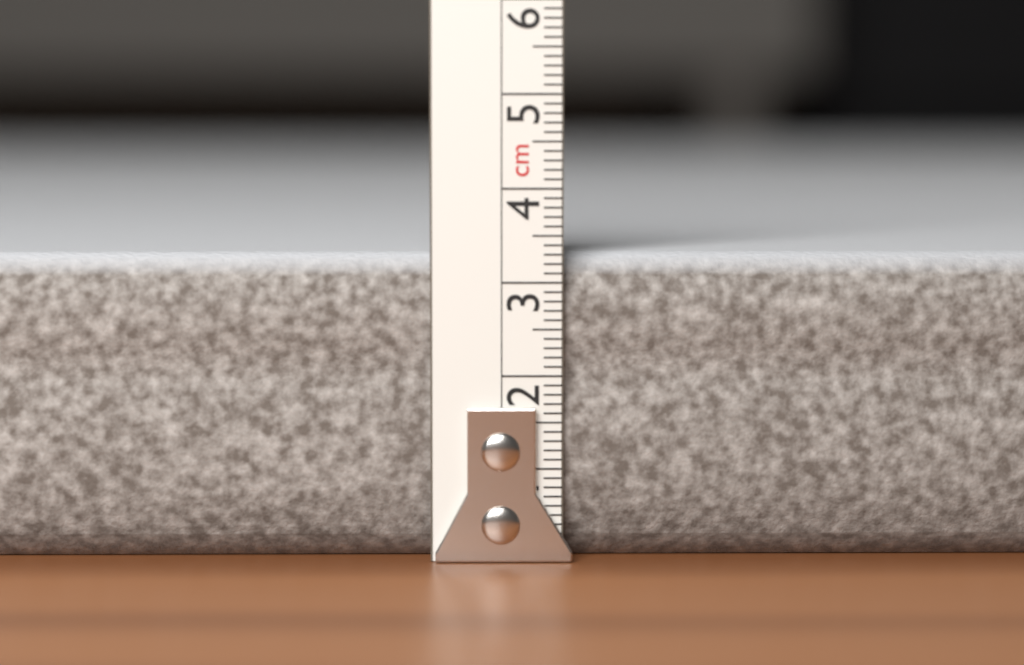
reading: 3.3 cm
